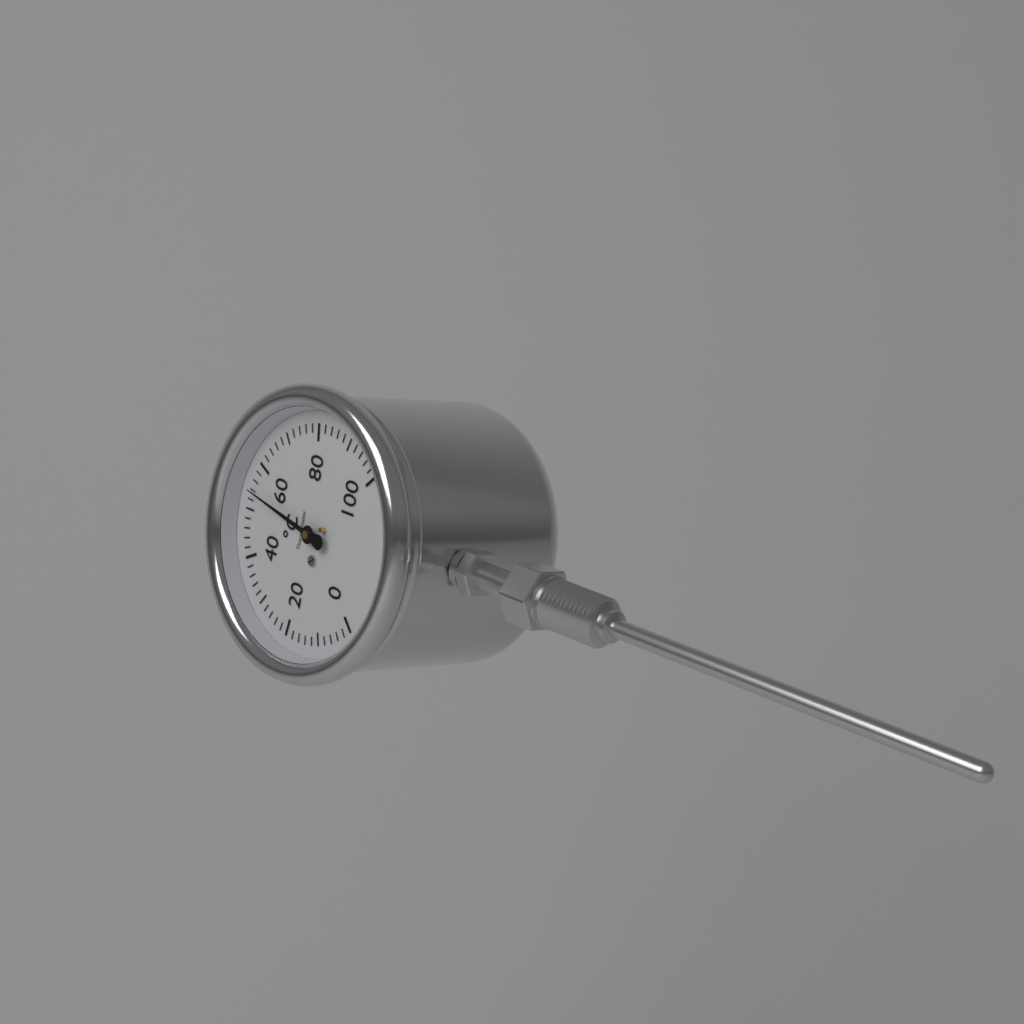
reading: 54 °C
